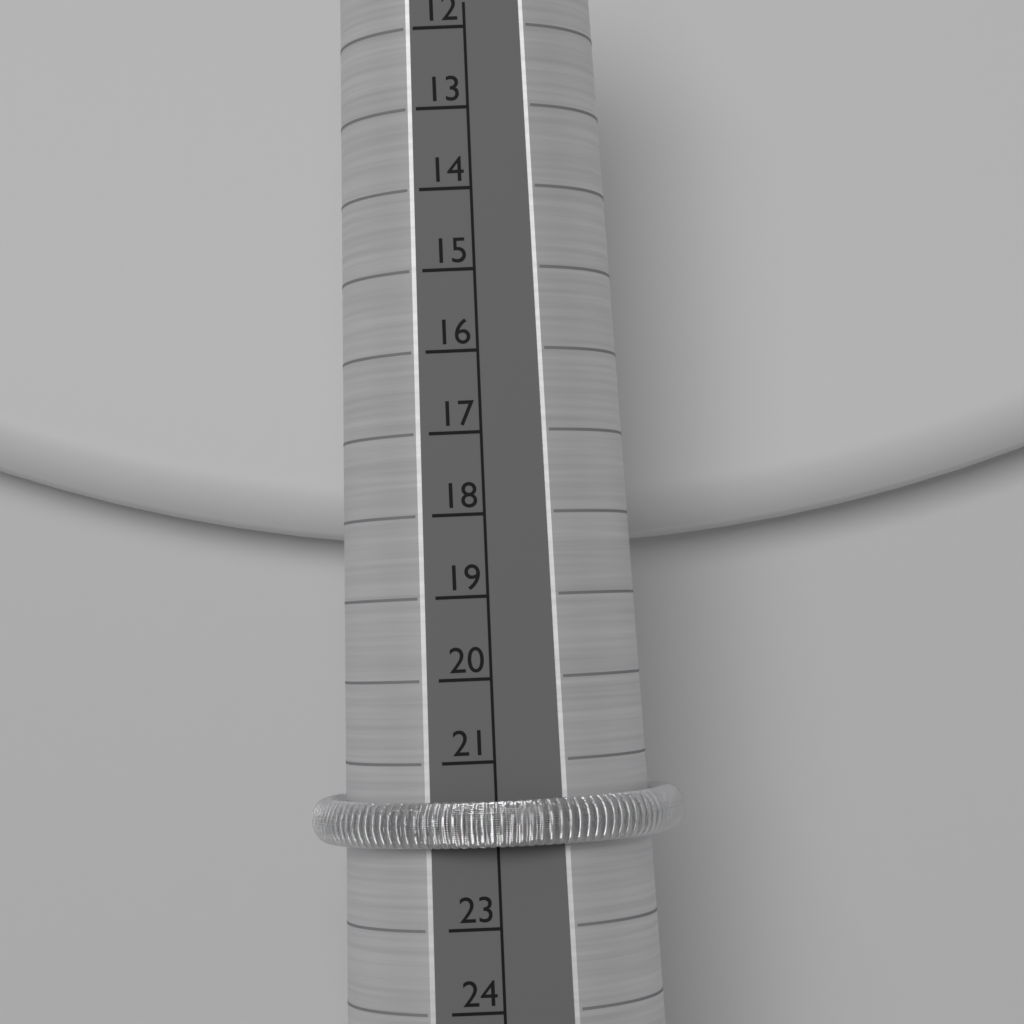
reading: 22 (no unit)
